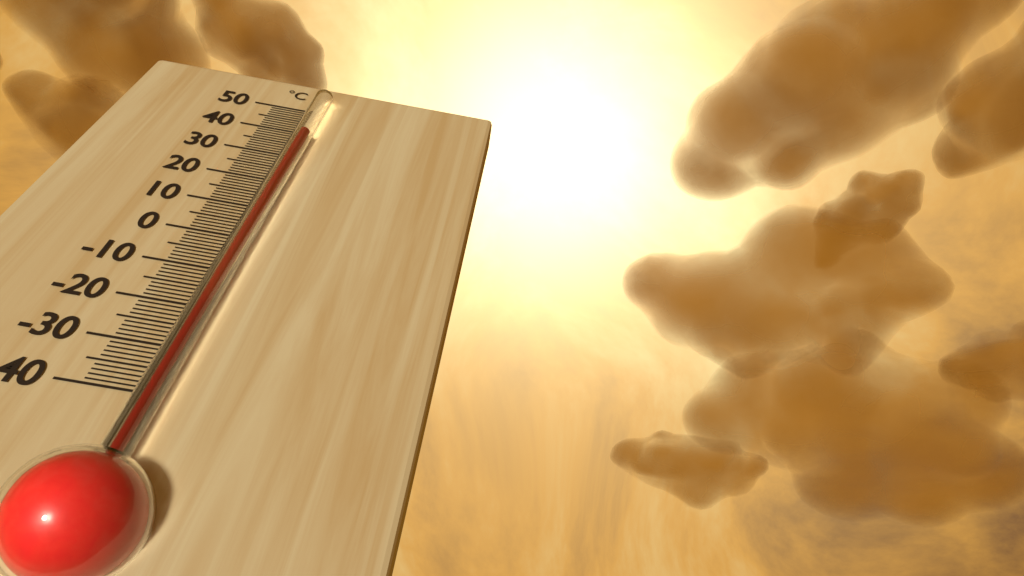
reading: 37 °C
